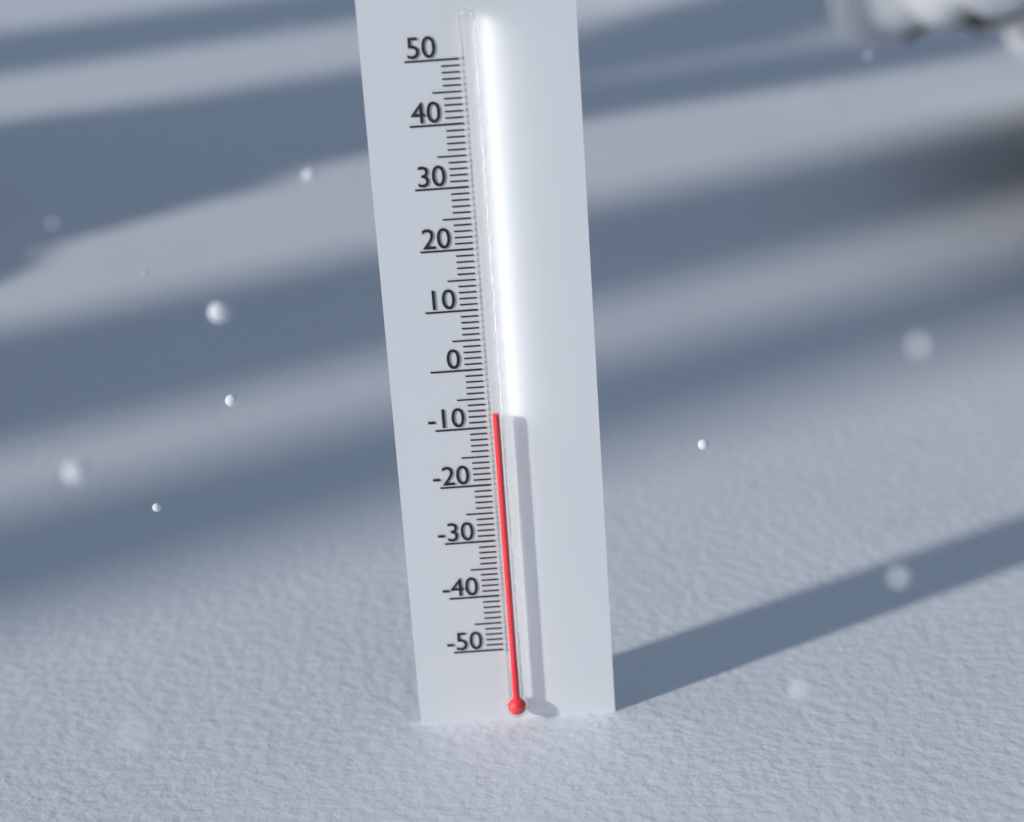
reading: -7 (no unit)
